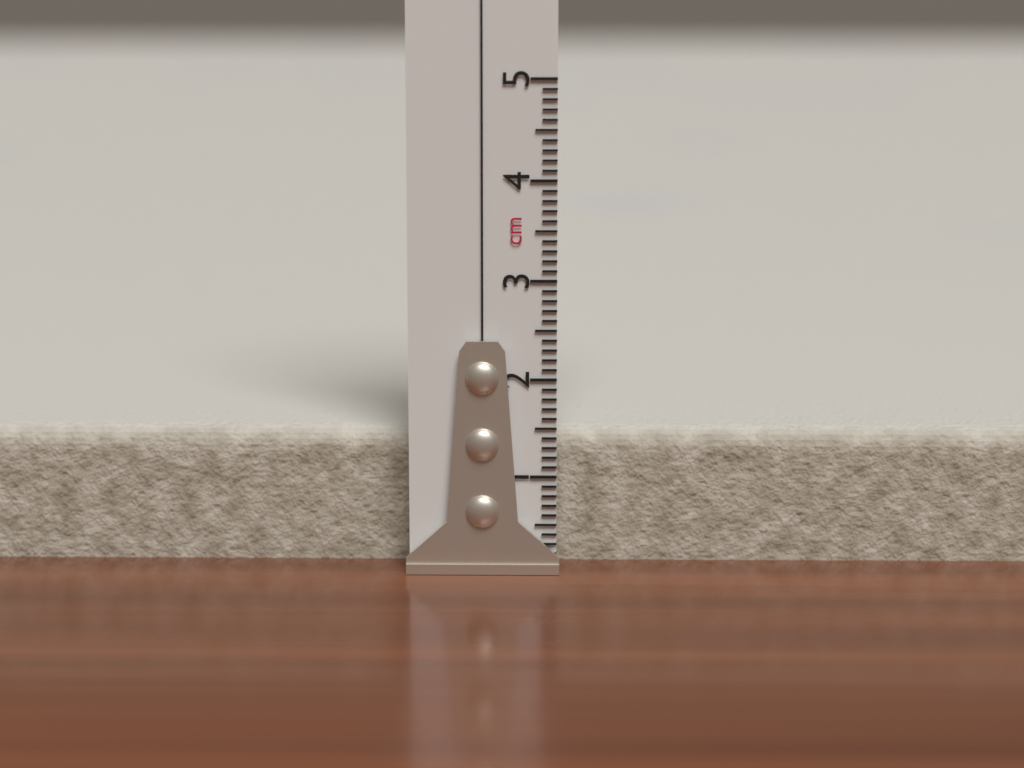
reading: 1.4 cm
